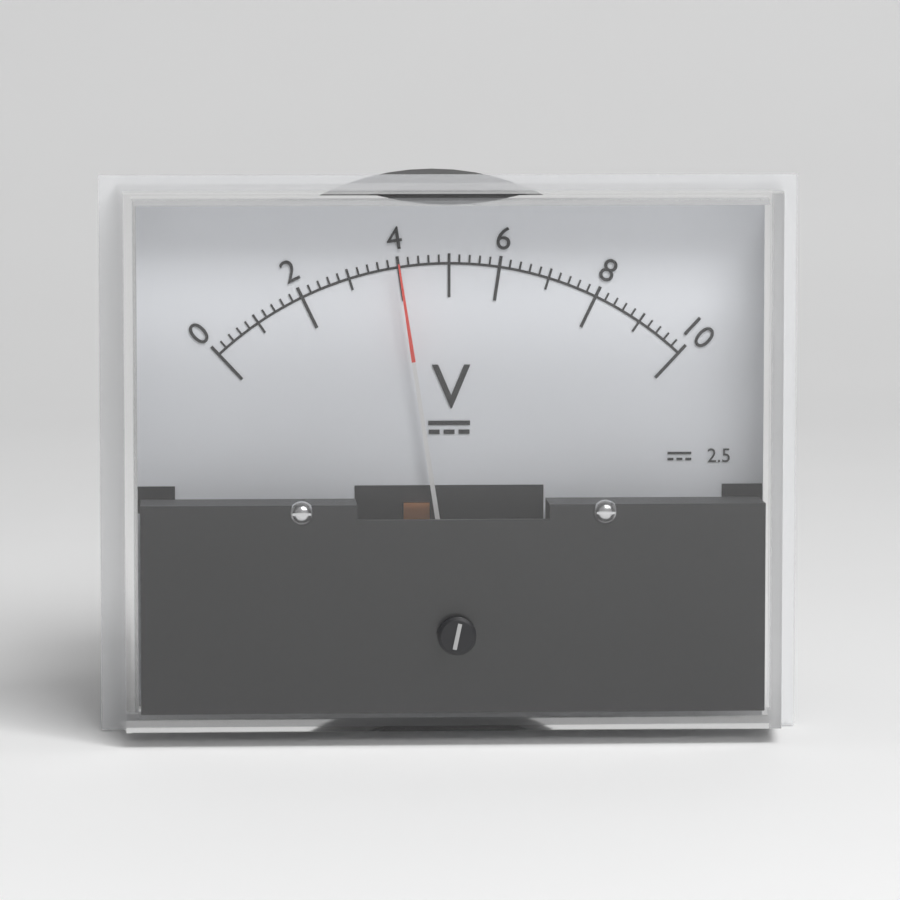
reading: 4.0 V
